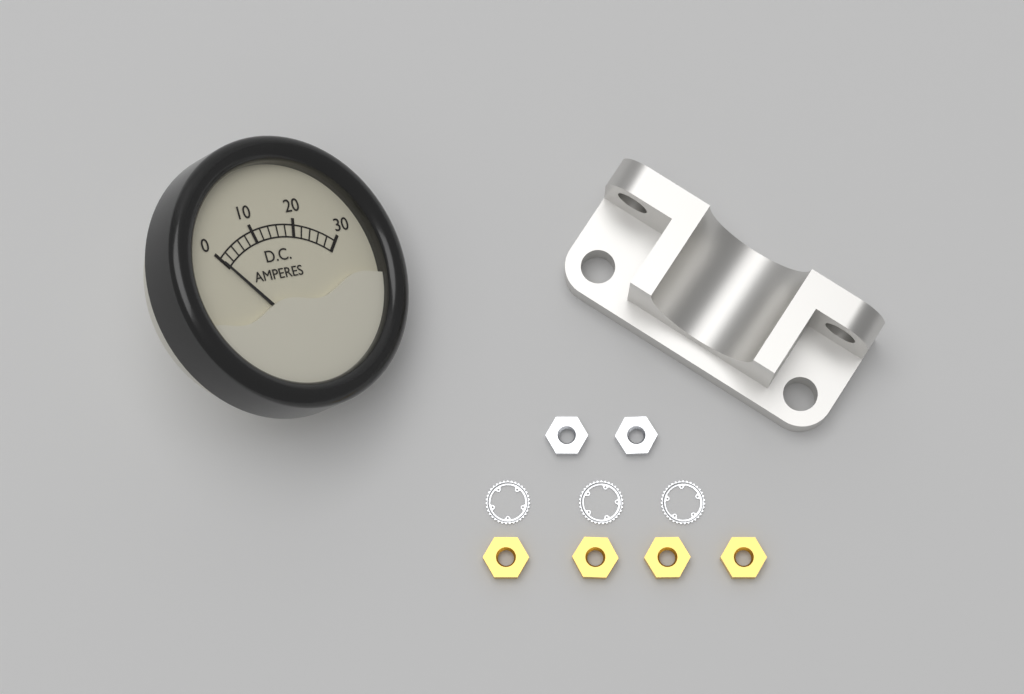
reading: 0 A
